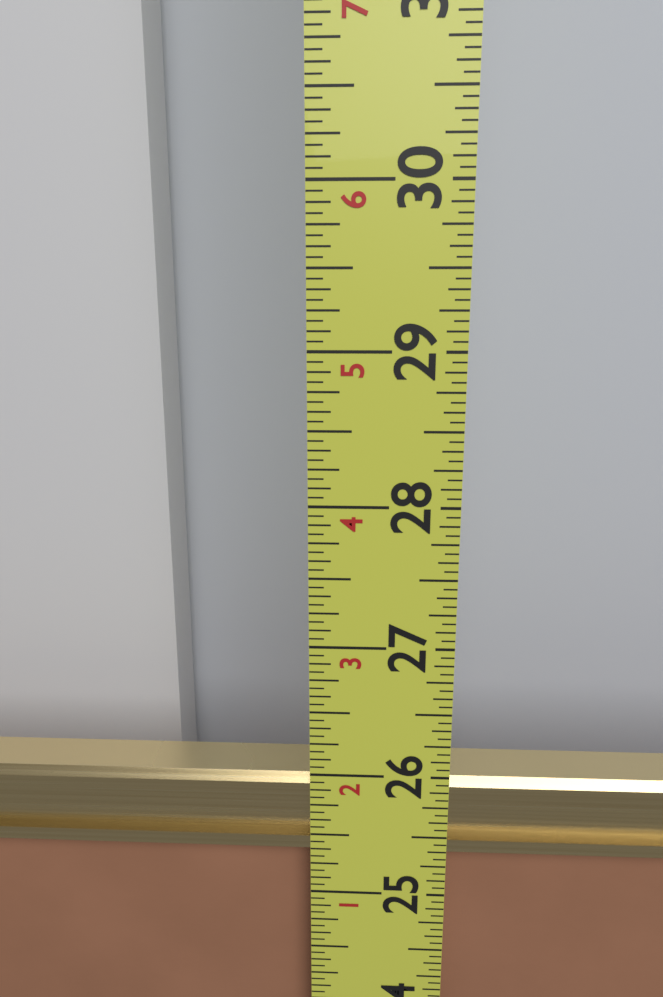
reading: 25.9375 in
